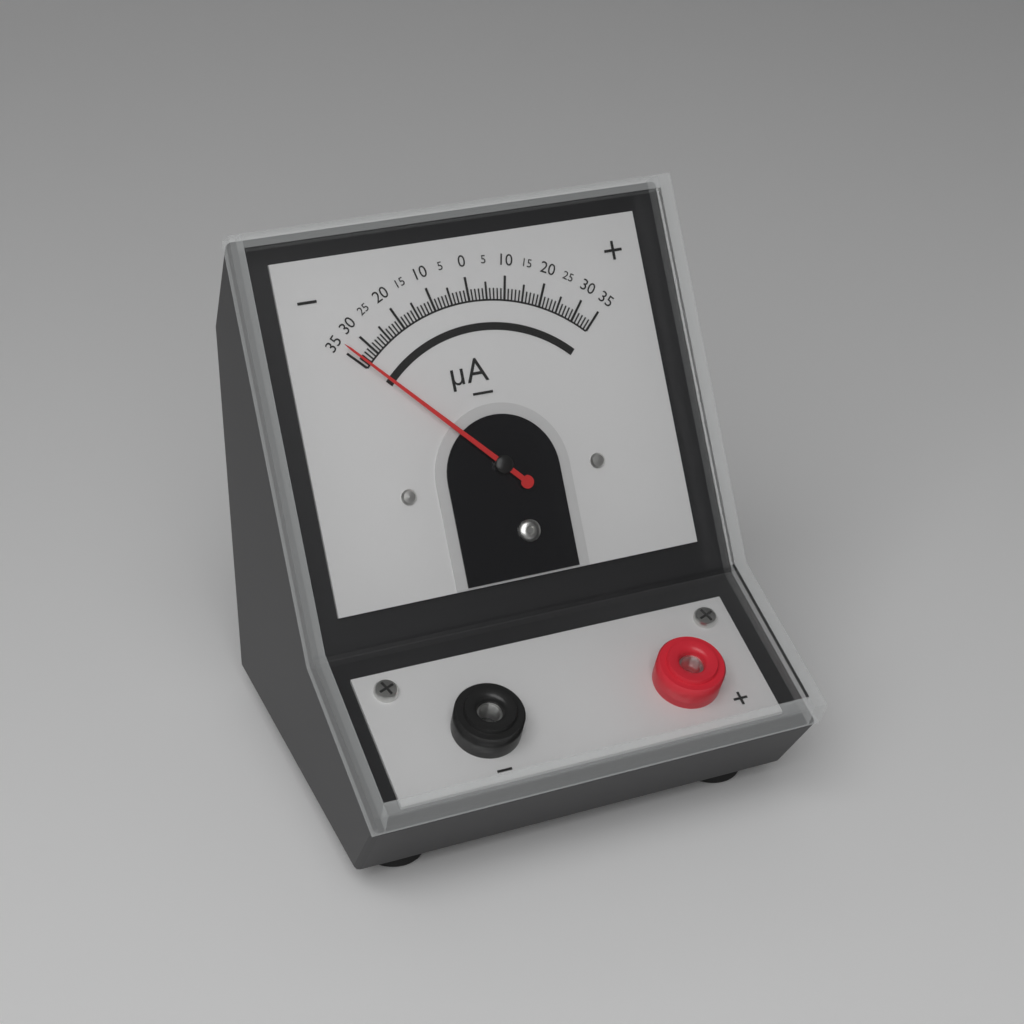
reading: -34 µA
